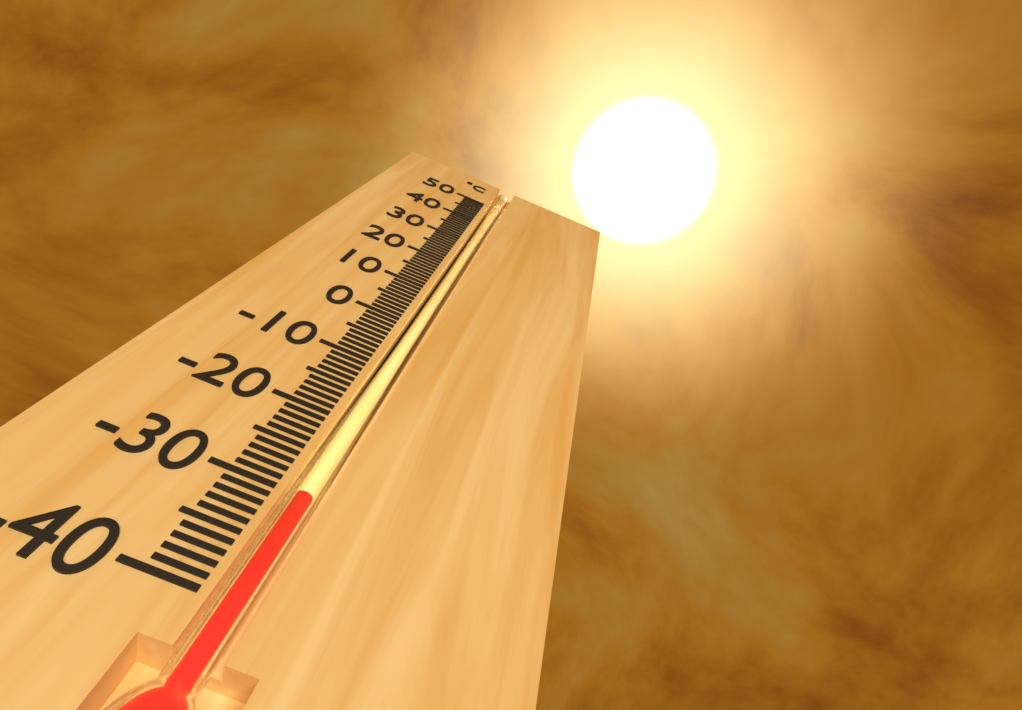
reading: -30 °C
